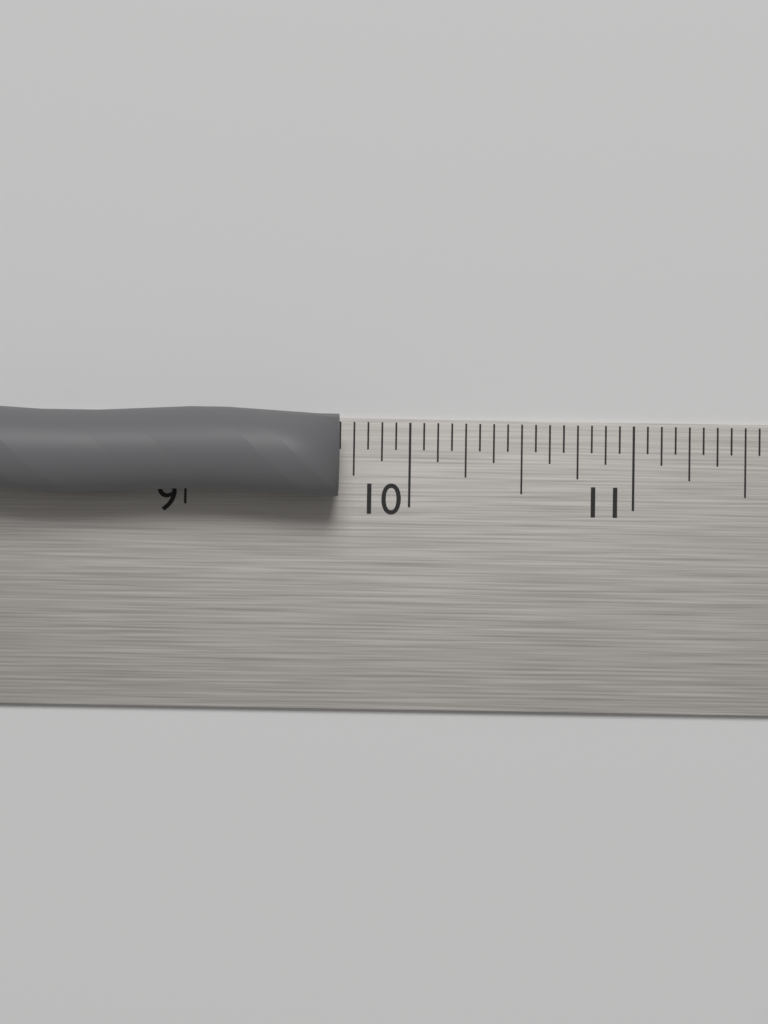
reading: 9.6875 in
